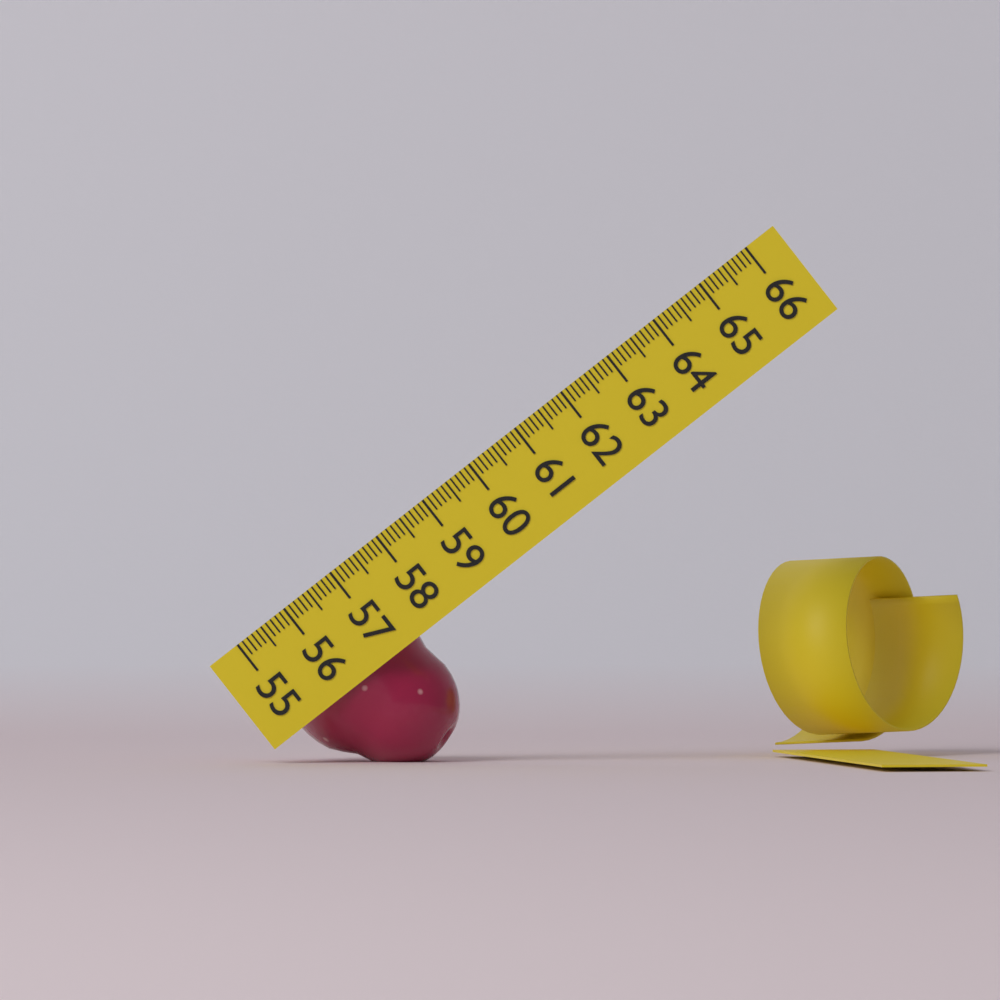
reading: 57.6 (no unit)
